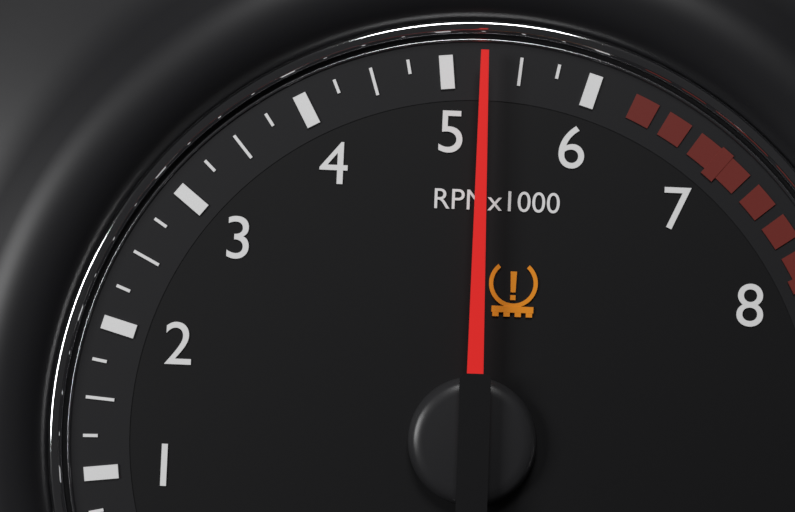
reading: 5.25 RPM x1000
